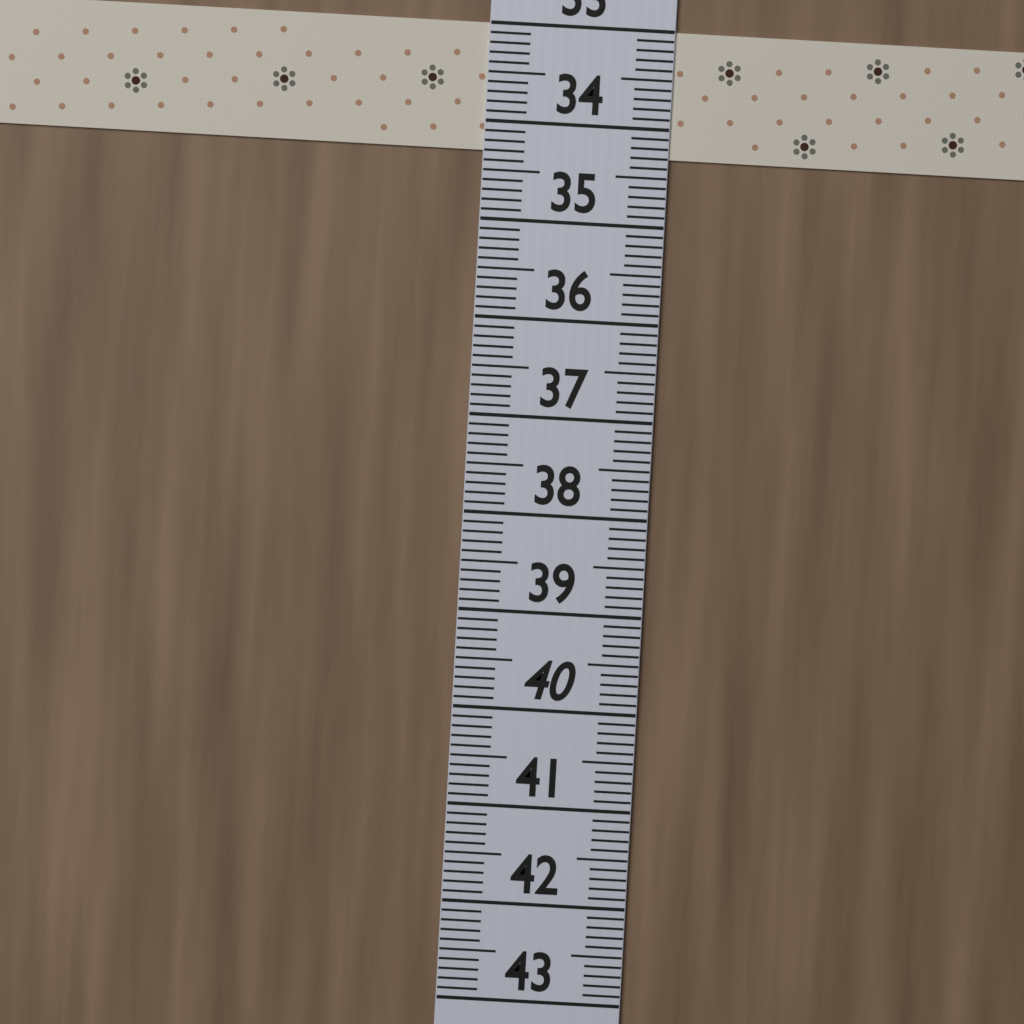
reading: 34.3 (no unit)
